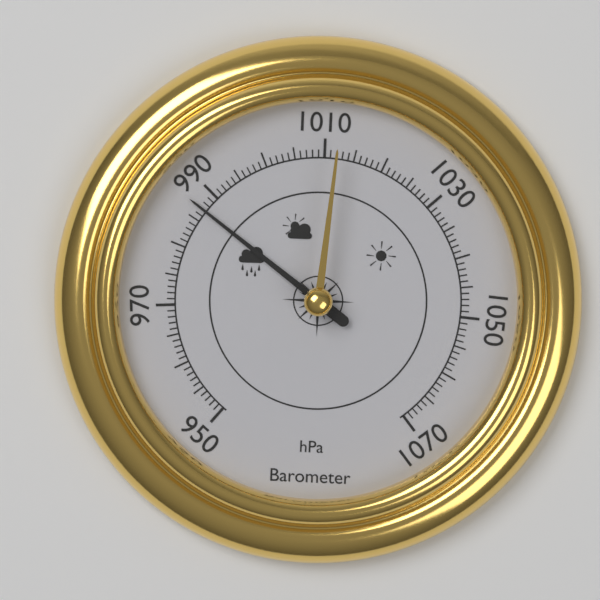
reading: 987 hPa
